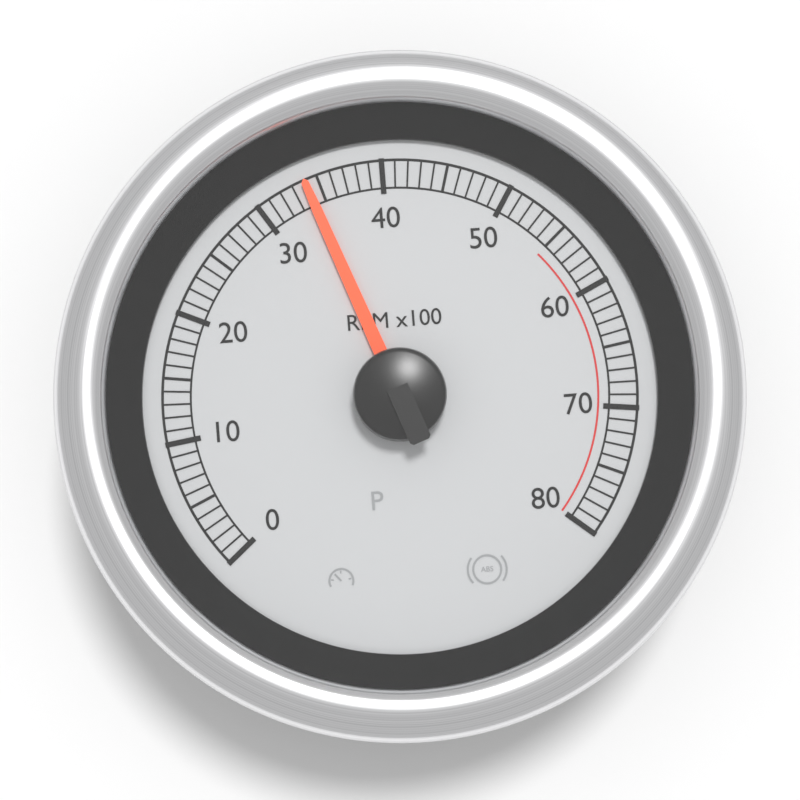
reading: 34 RPM x100
